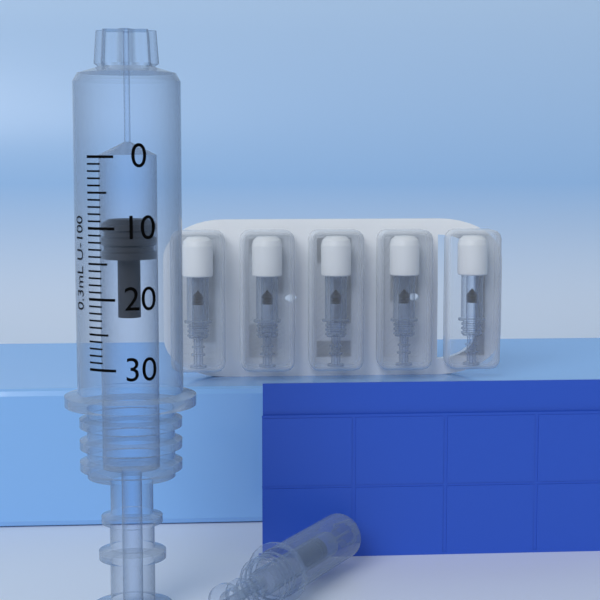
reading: 9 units
